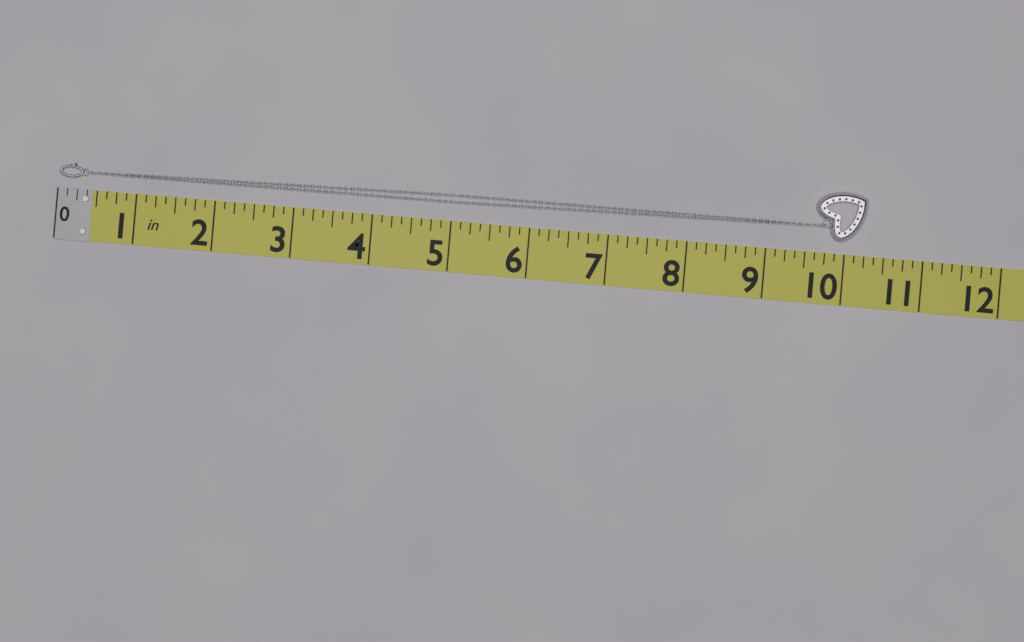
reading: 10.250 in
